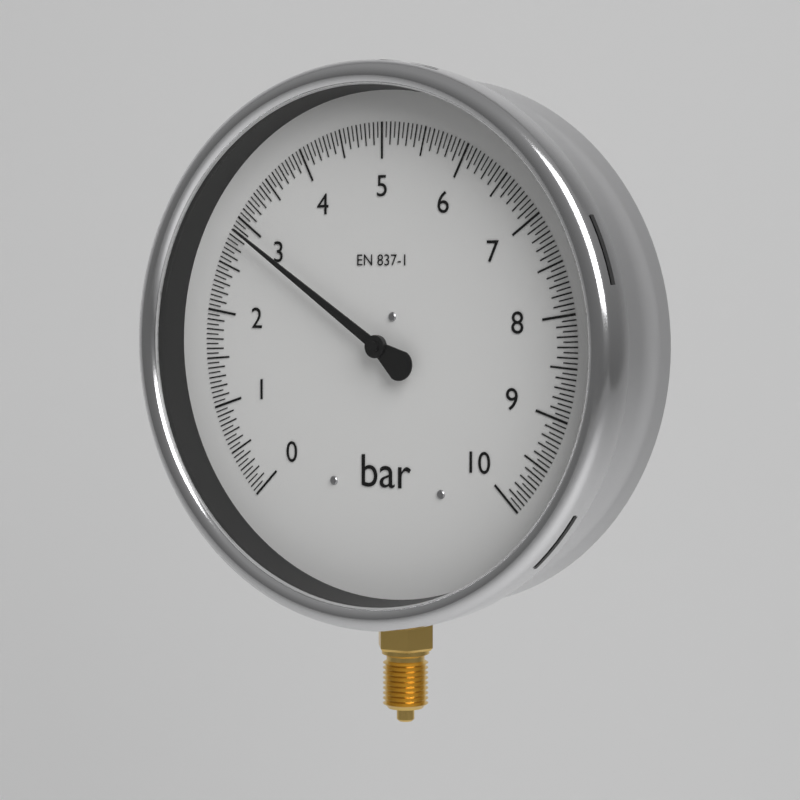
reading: 2.90 bar
